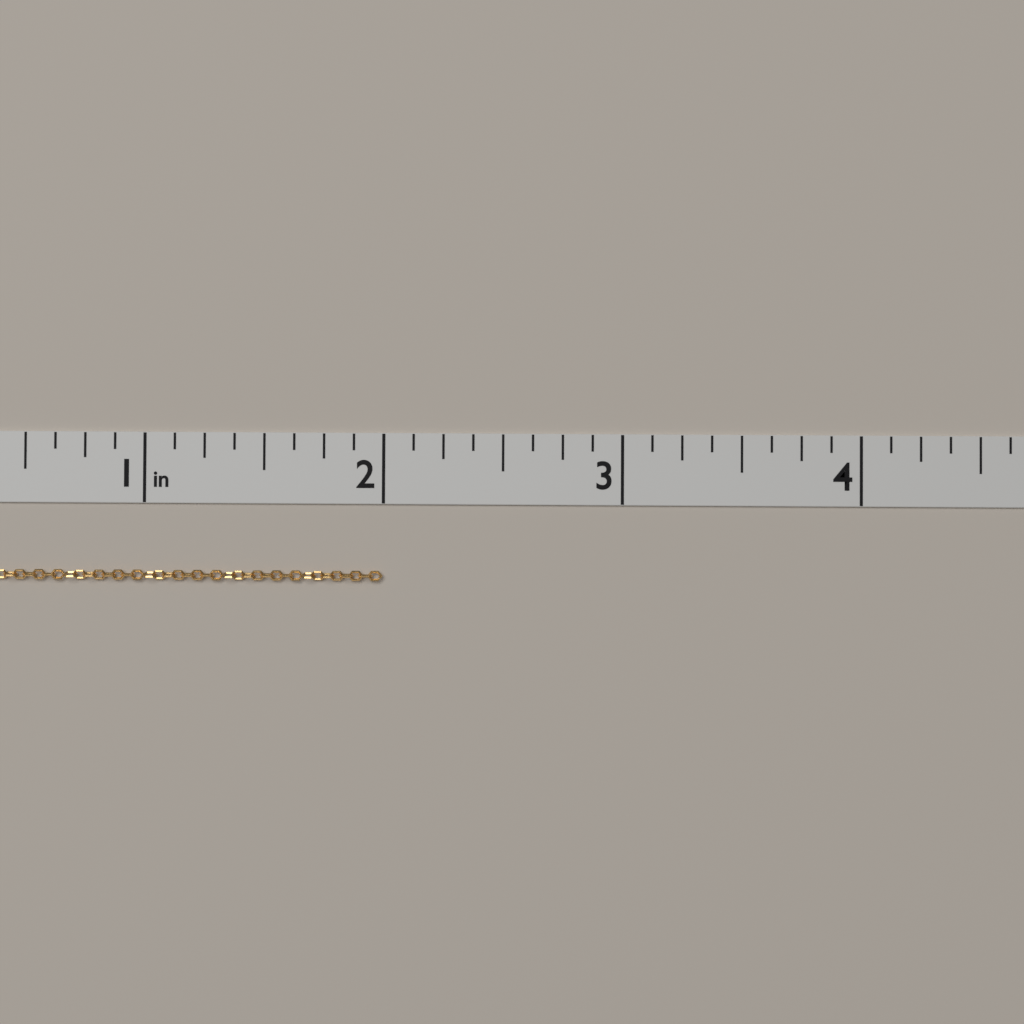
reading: 2.000 in
